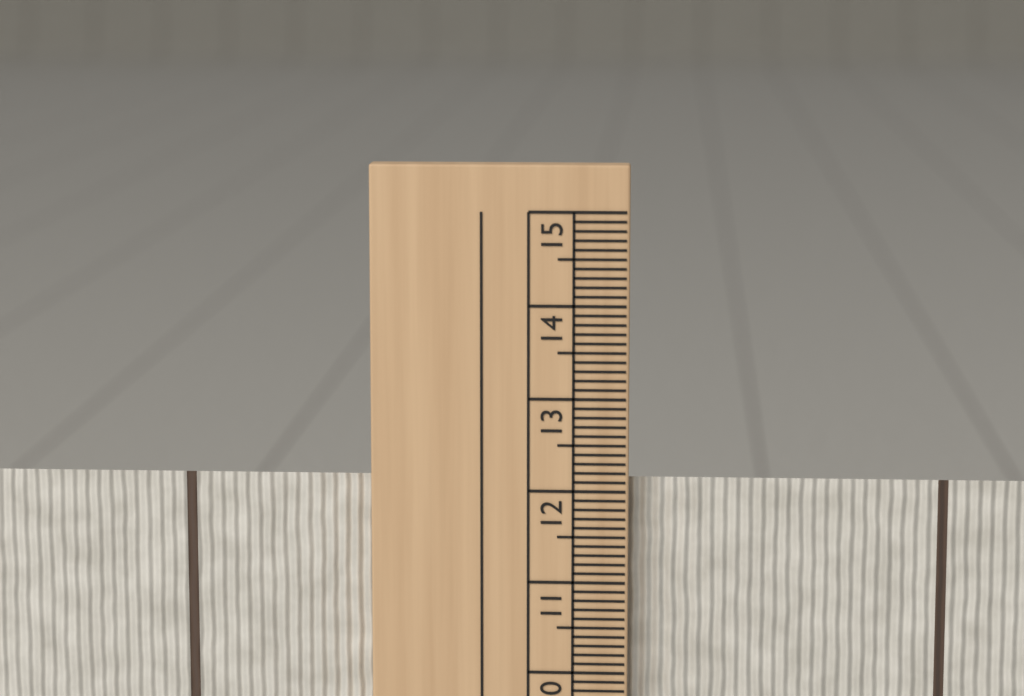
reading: 12.1 cm
